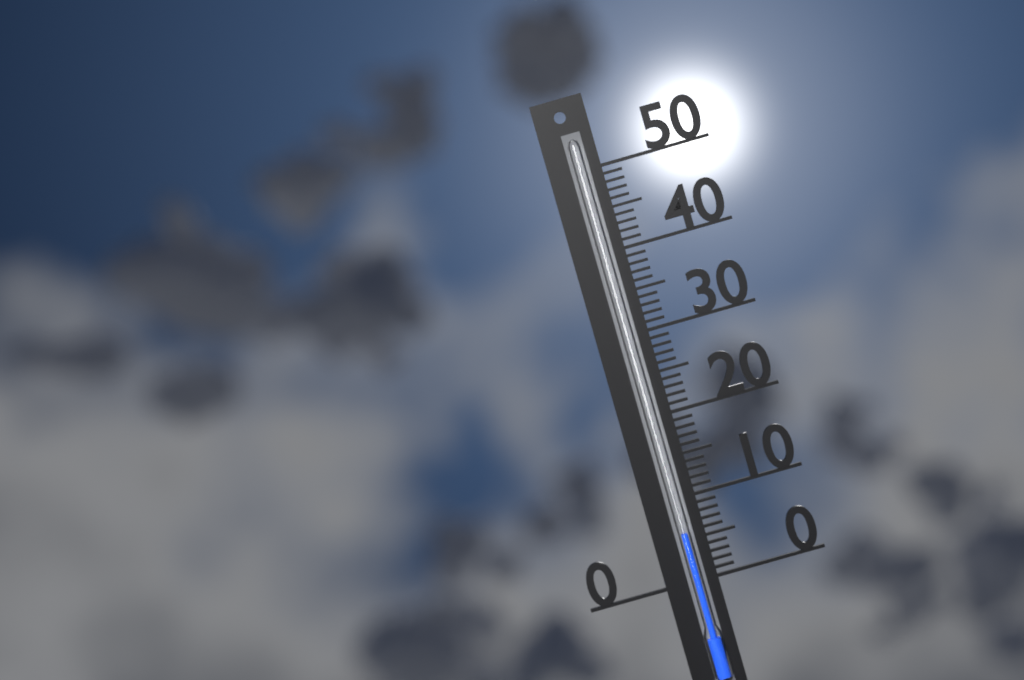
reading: 6 (no unit)
